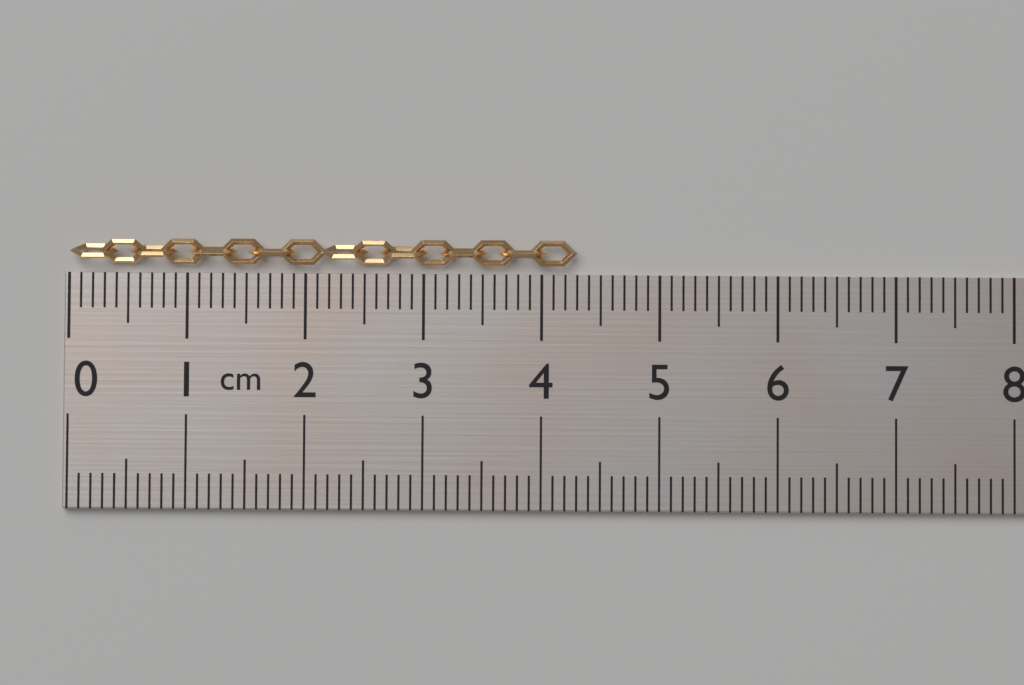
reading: 4.3 cm
